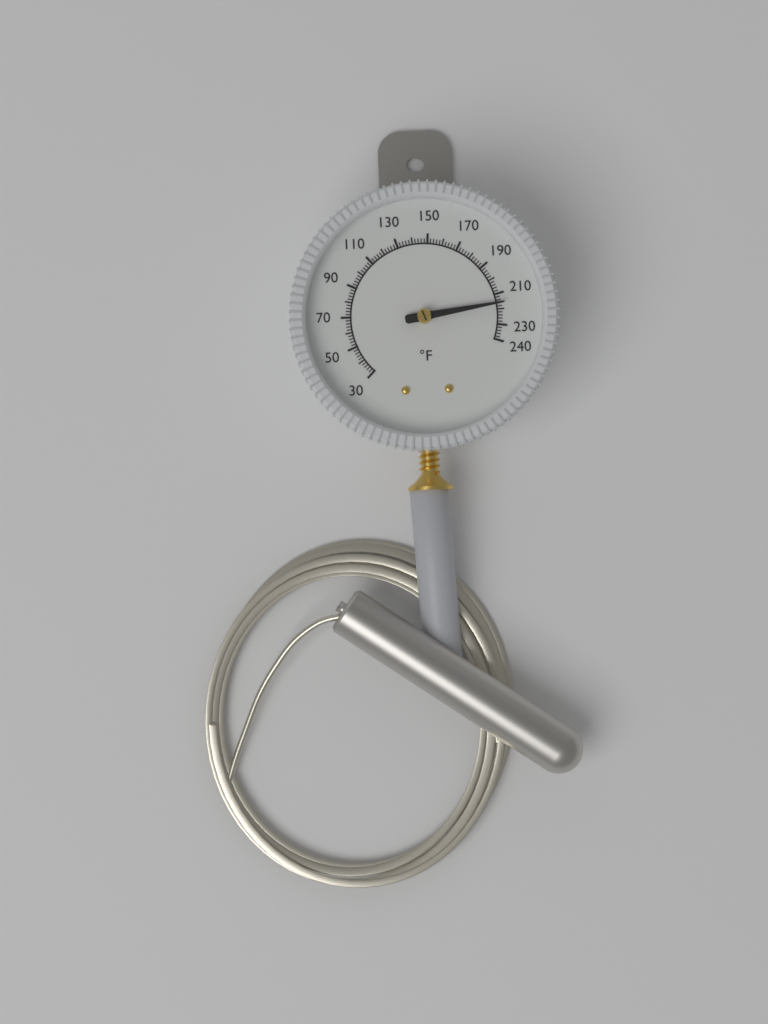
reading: 216 °F
